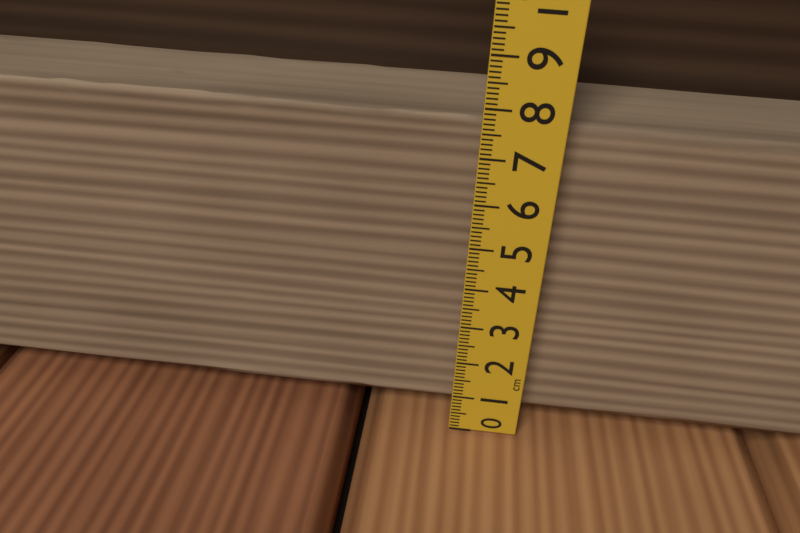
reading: 7.9 cm
